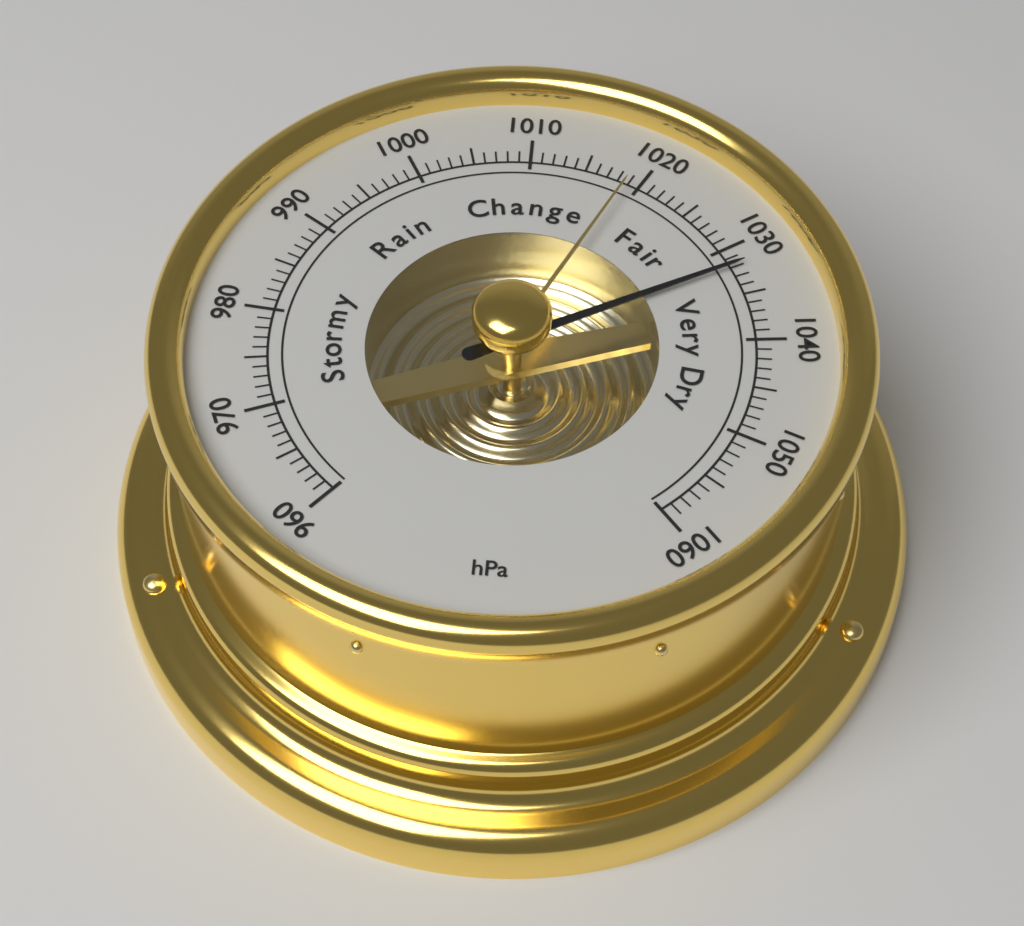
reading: 1032 hPa
